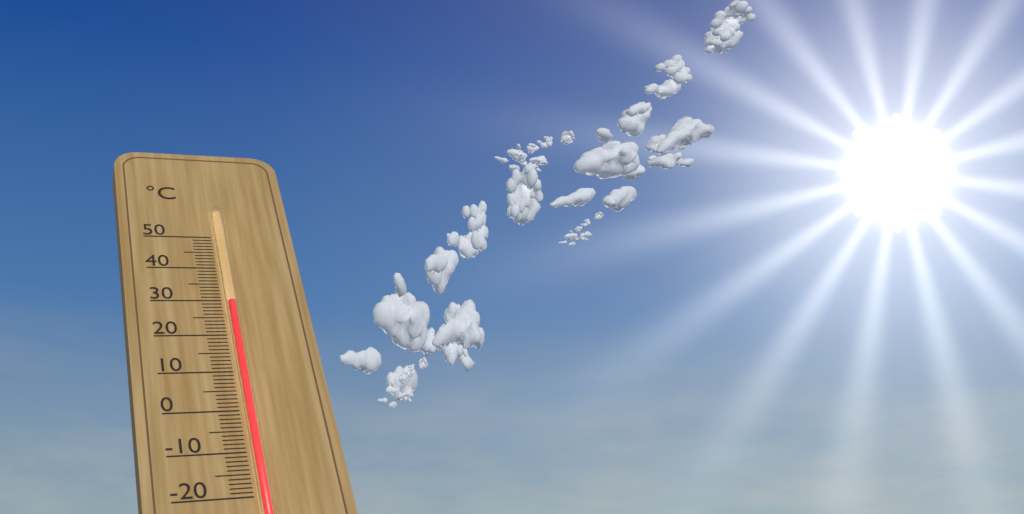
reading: 29 °C
